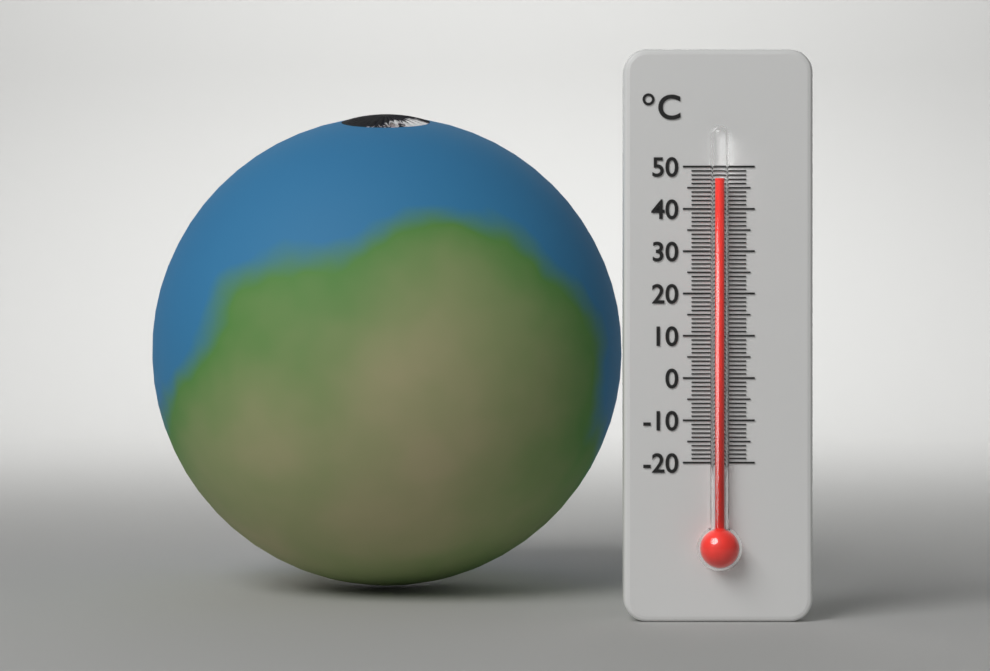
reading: 47 °C
